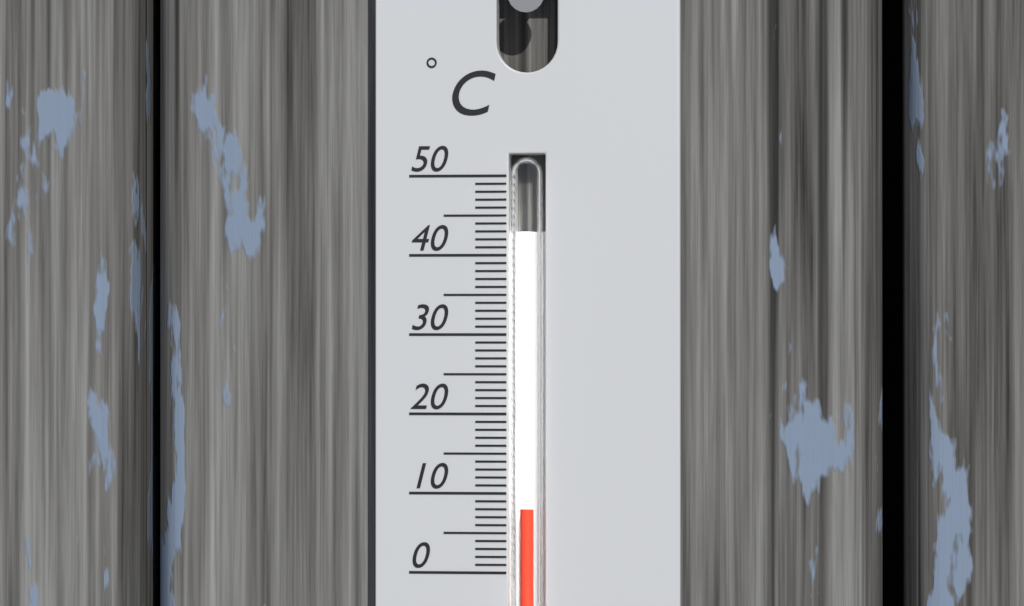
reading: 8 °C
